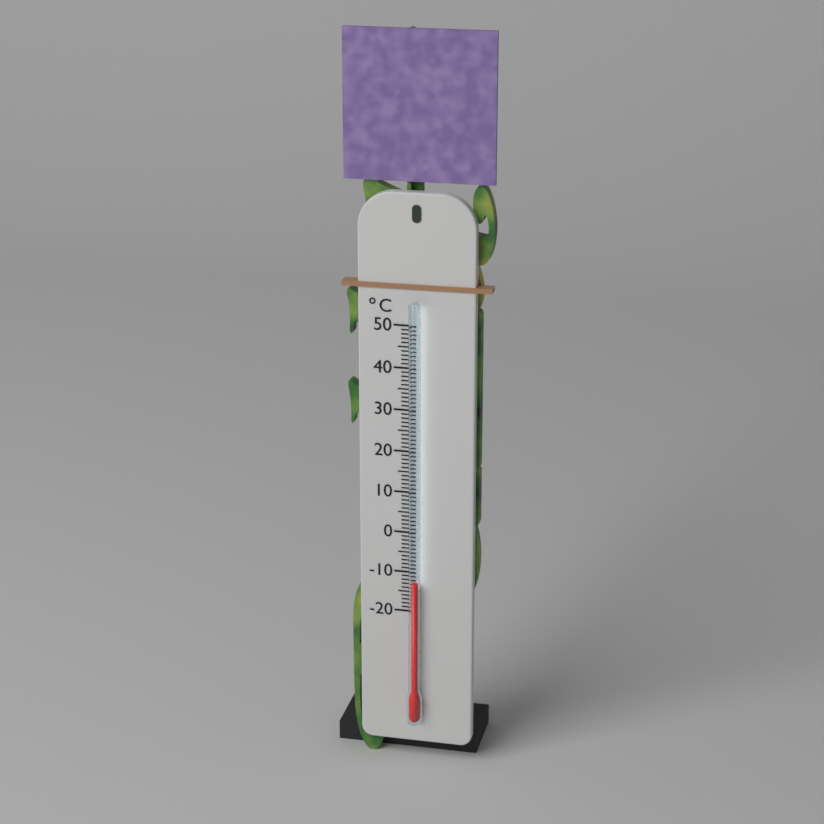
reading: -12 °C
